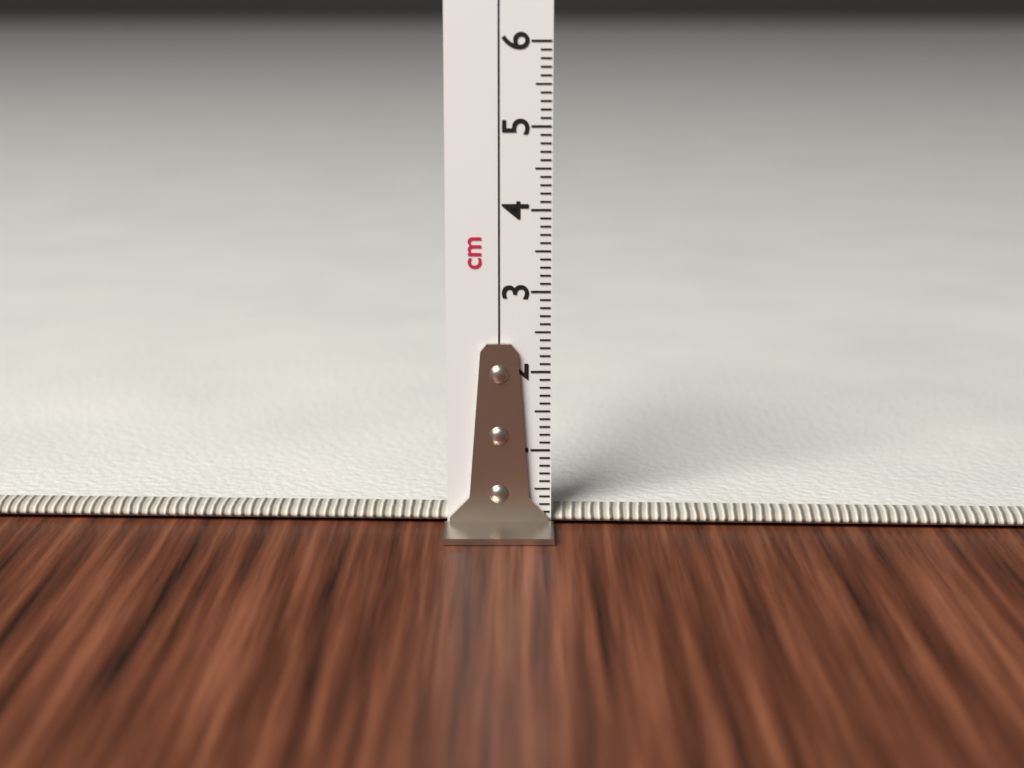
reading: 0.2 cm
